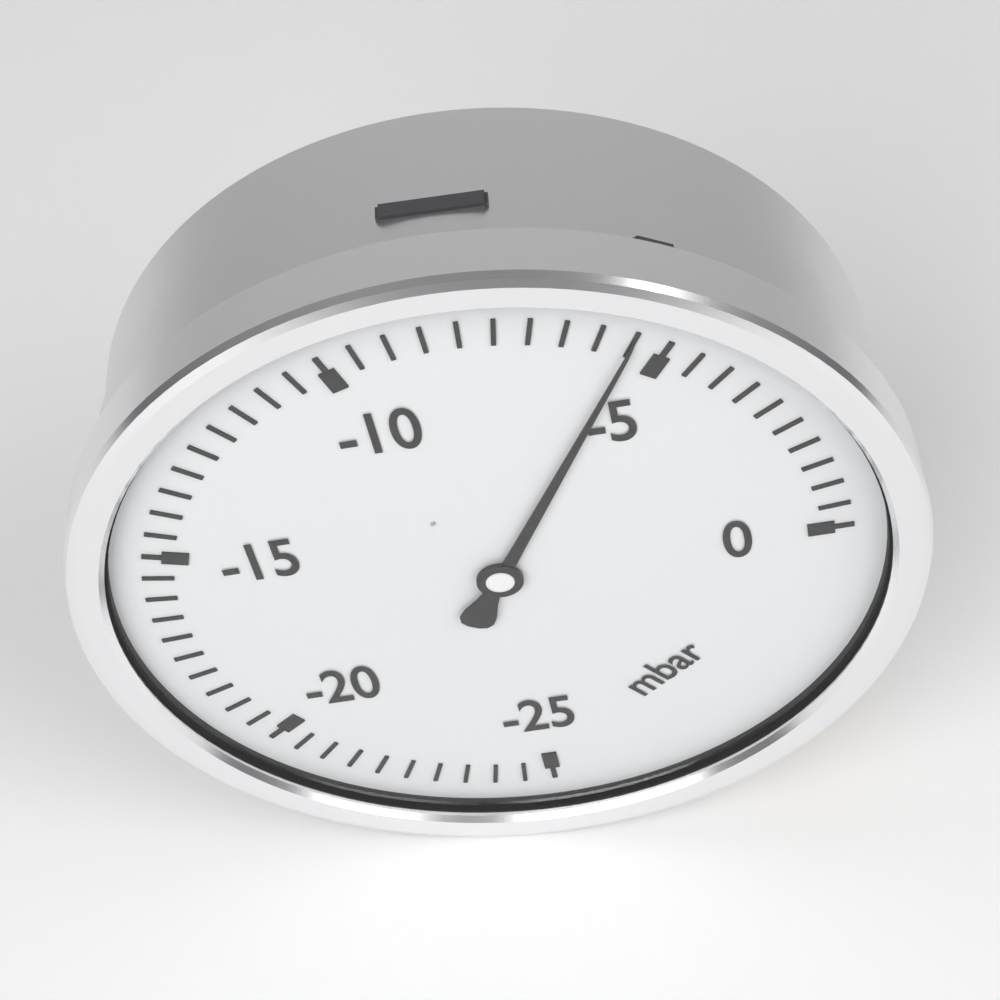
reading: -5.5 mbar
